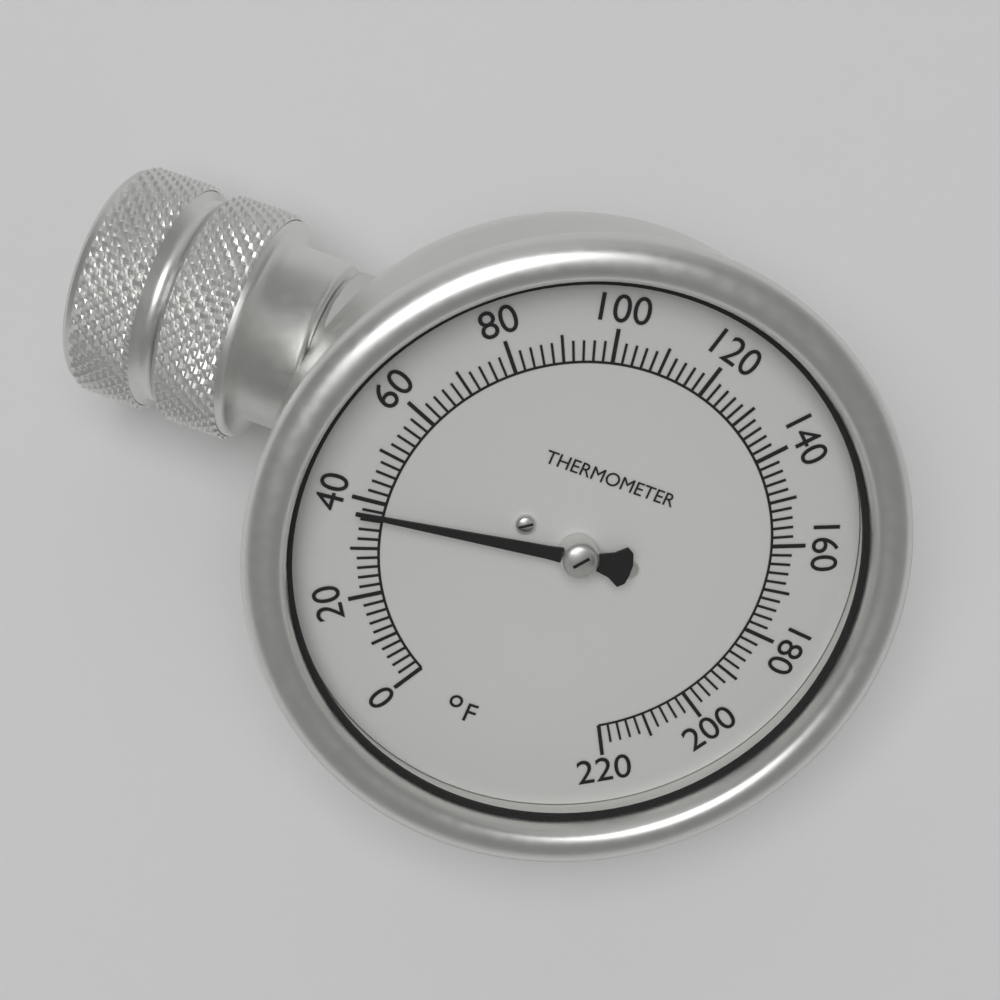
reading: 38 °F
